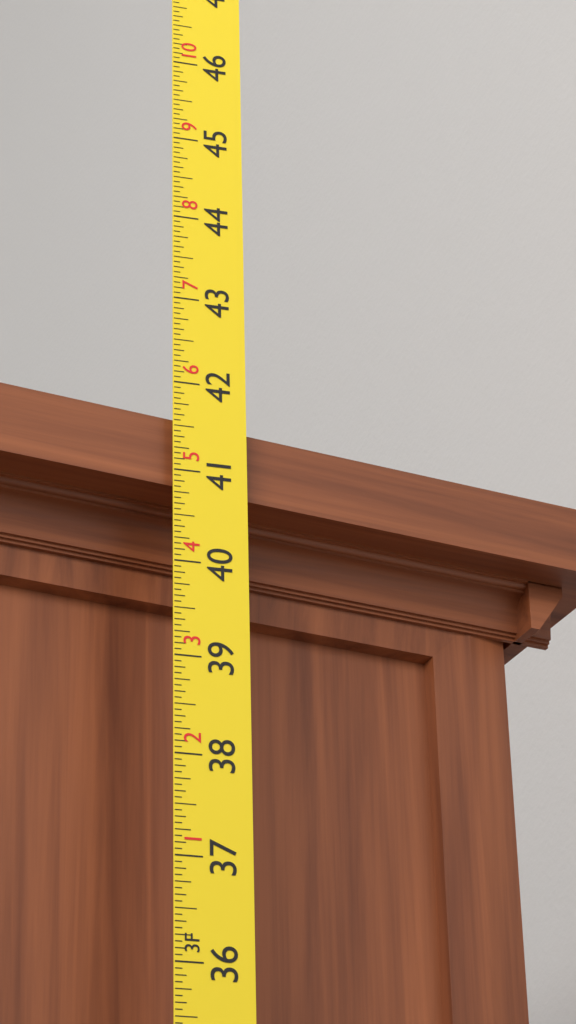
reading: 41.6250 in
